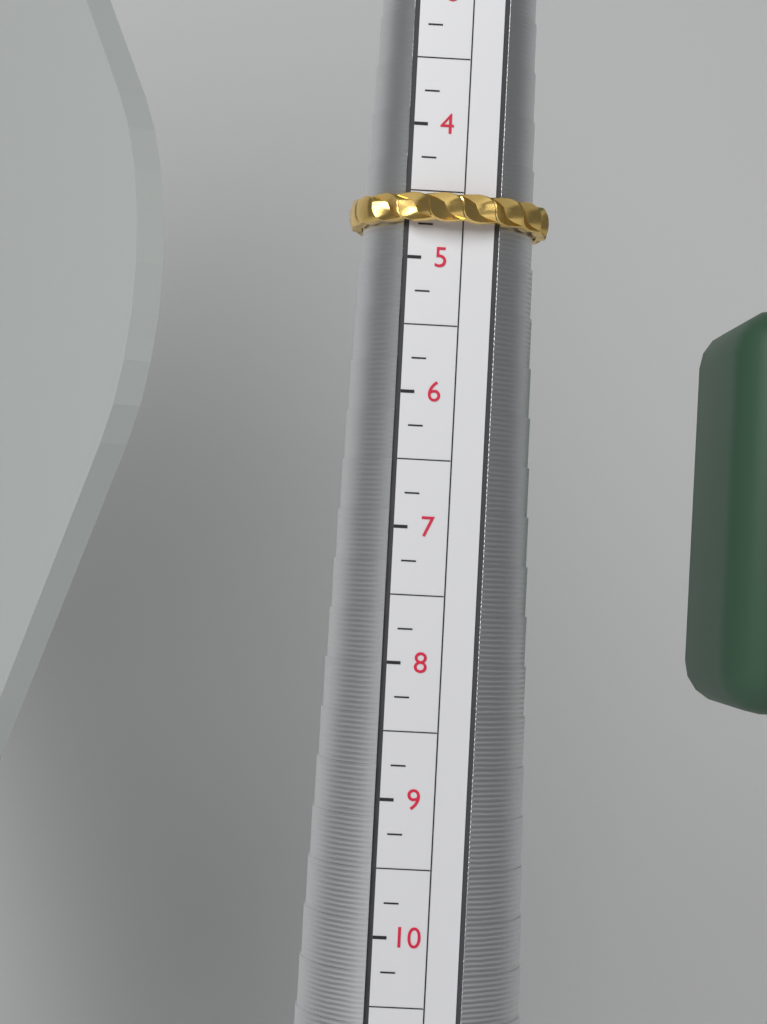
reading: 4.75 (no unit)
